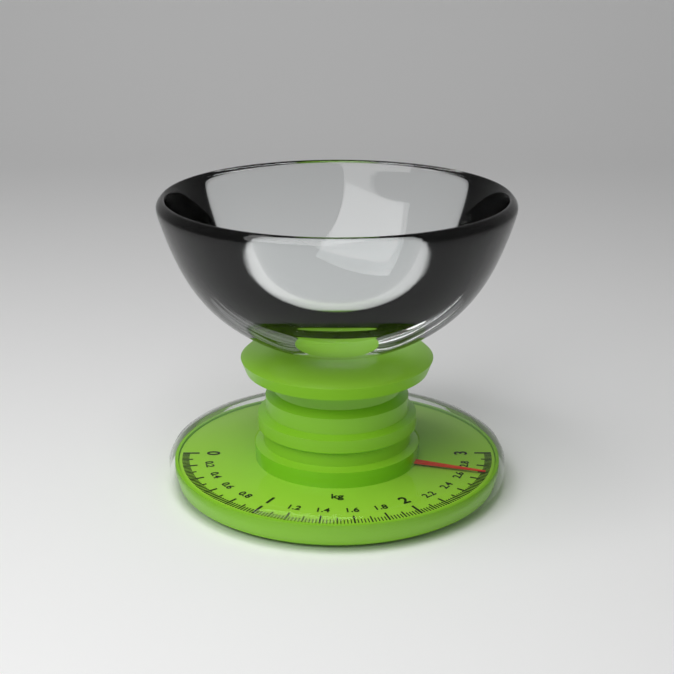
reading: 2.68 kg
